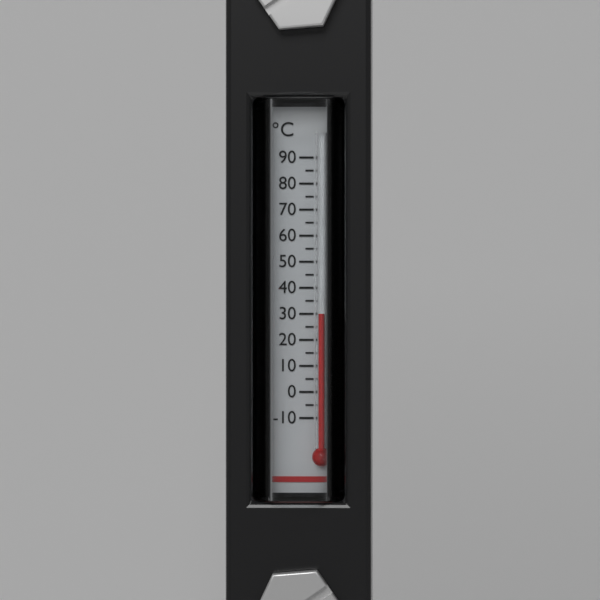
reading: 30 °C
